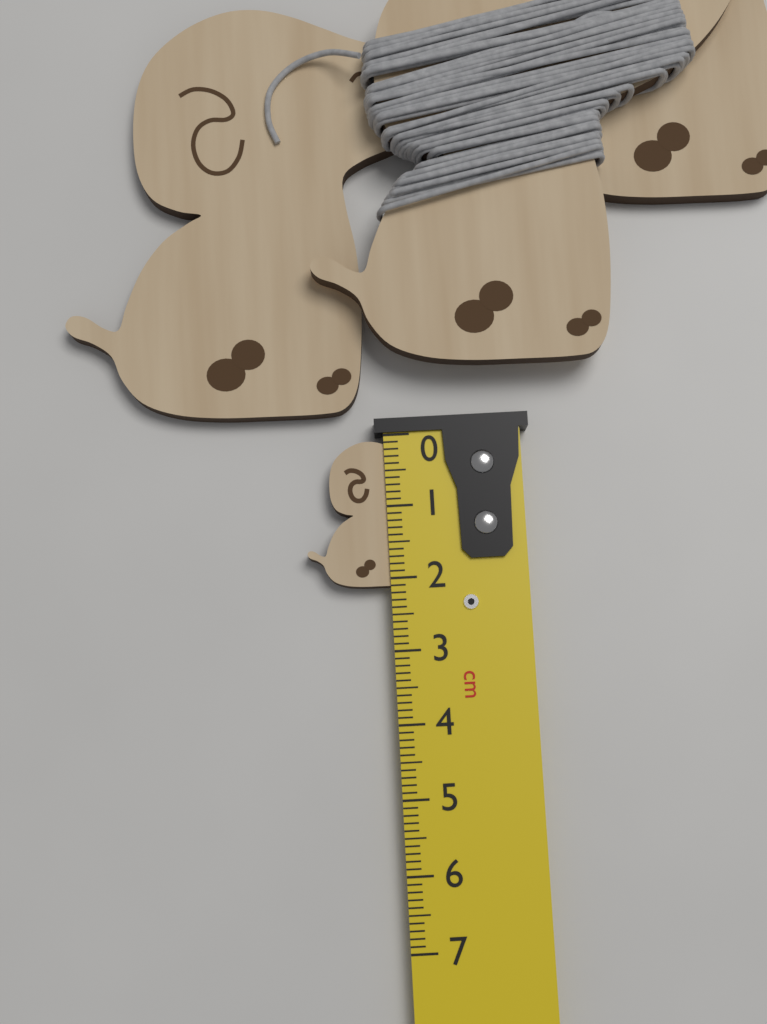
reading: 2.1 cm
